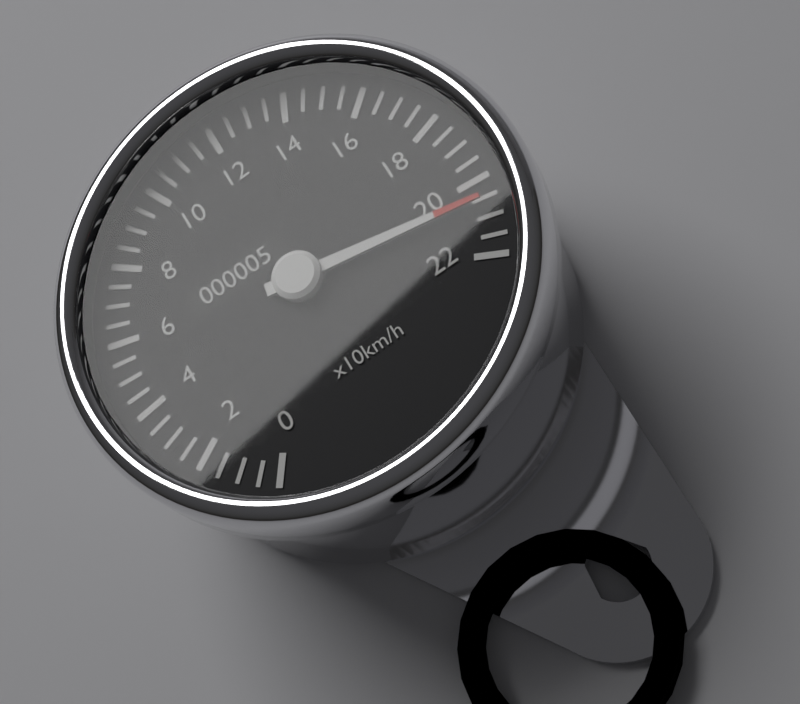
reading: 205 km/h
